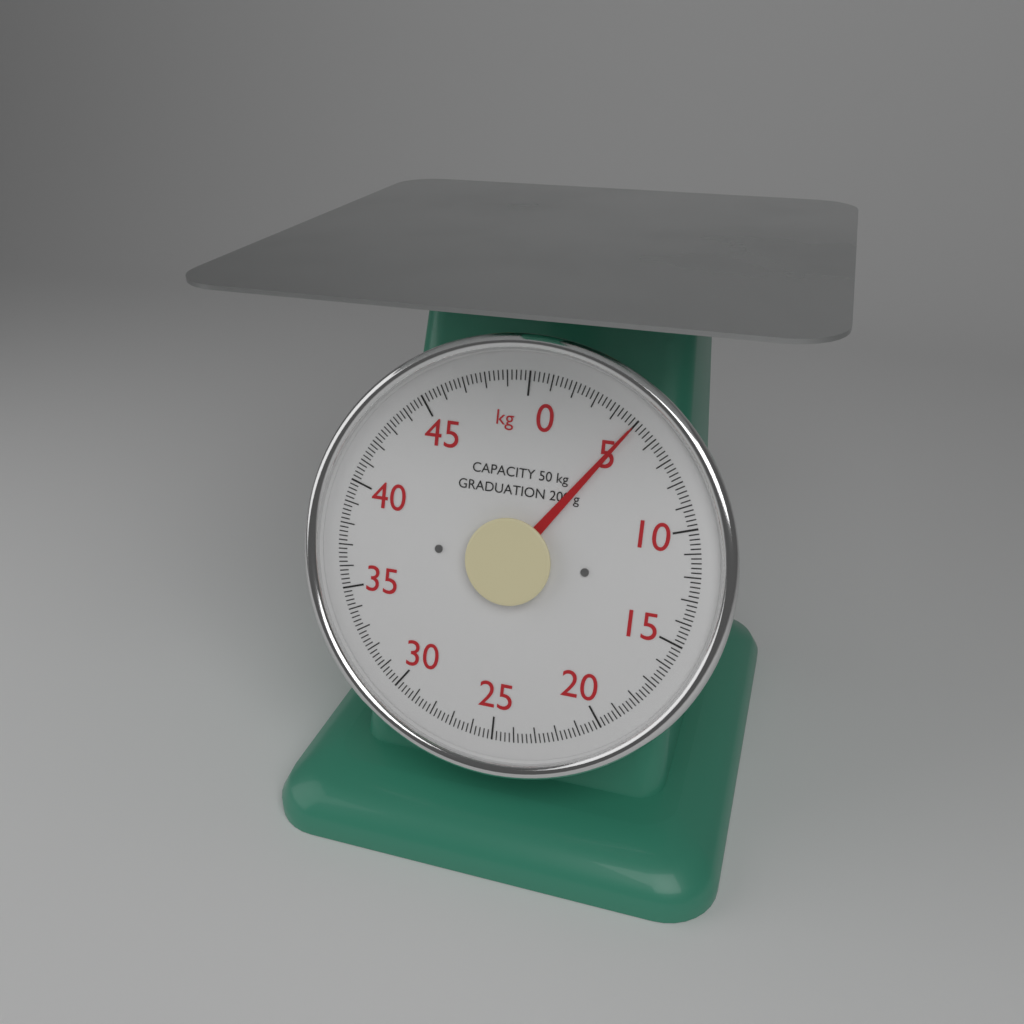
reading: 5.0 kg
